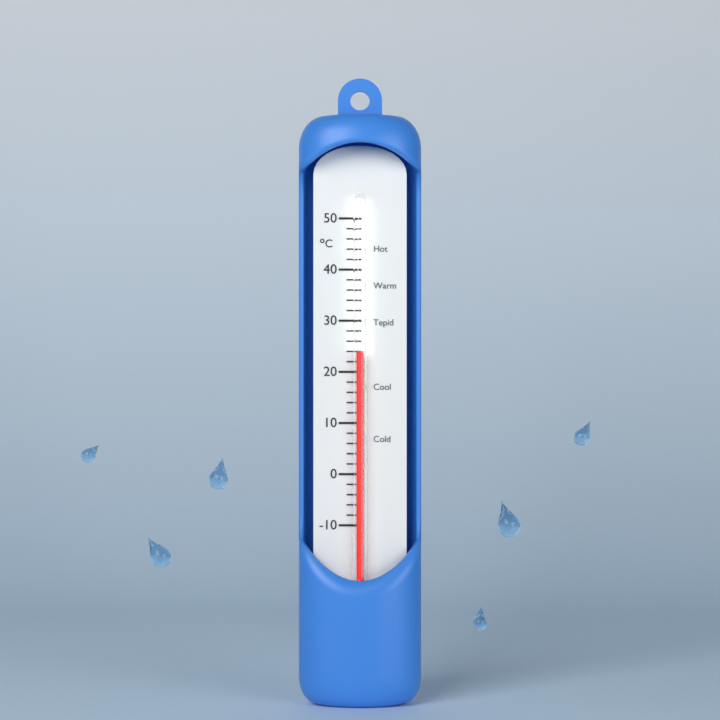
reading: 24 °C
